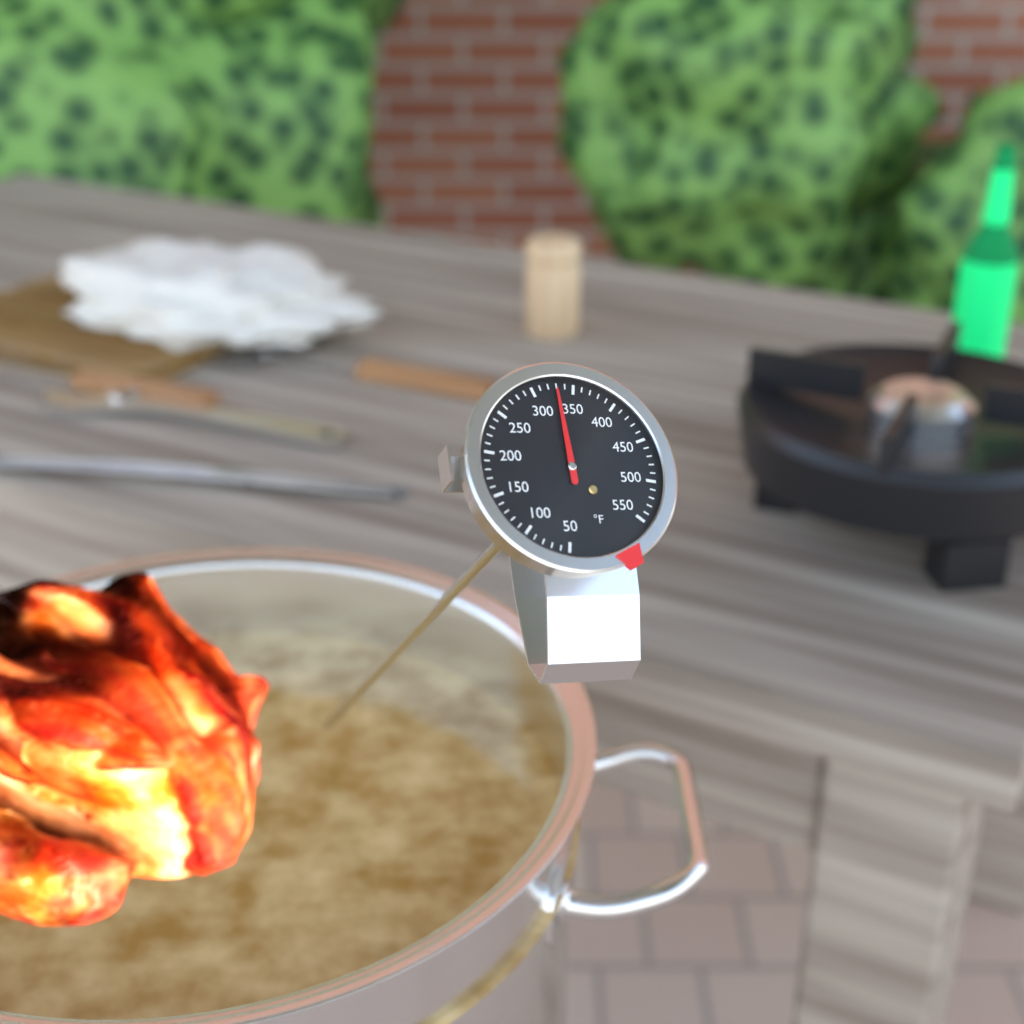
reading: 330 °F
